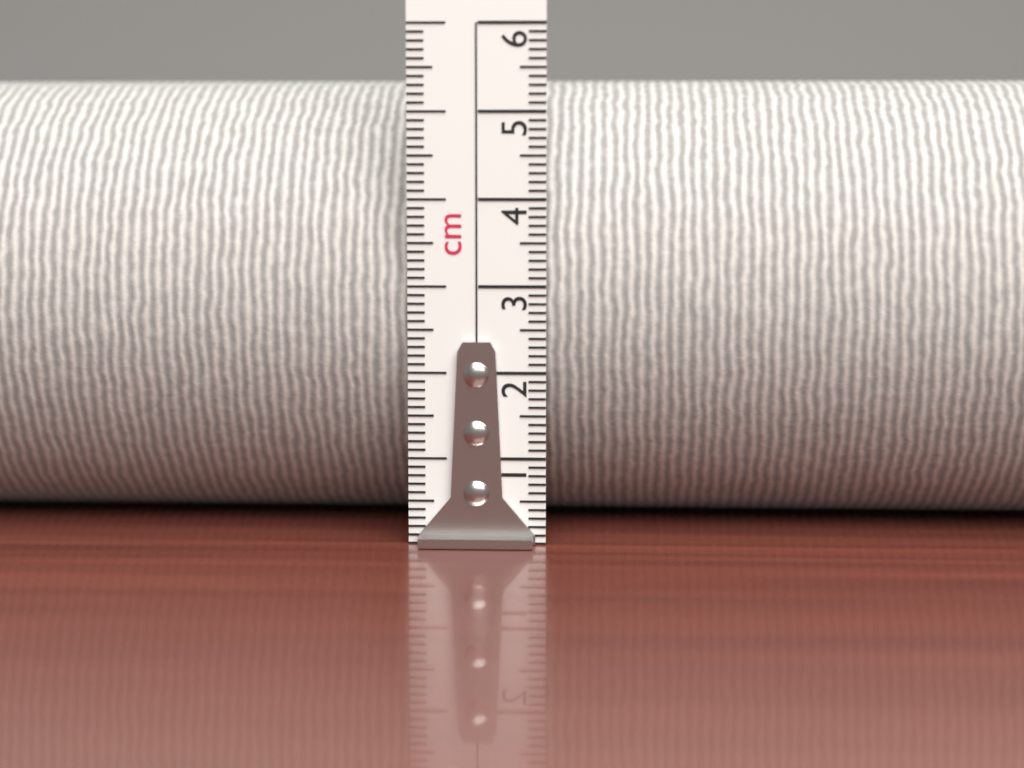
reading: 5.4 cm
